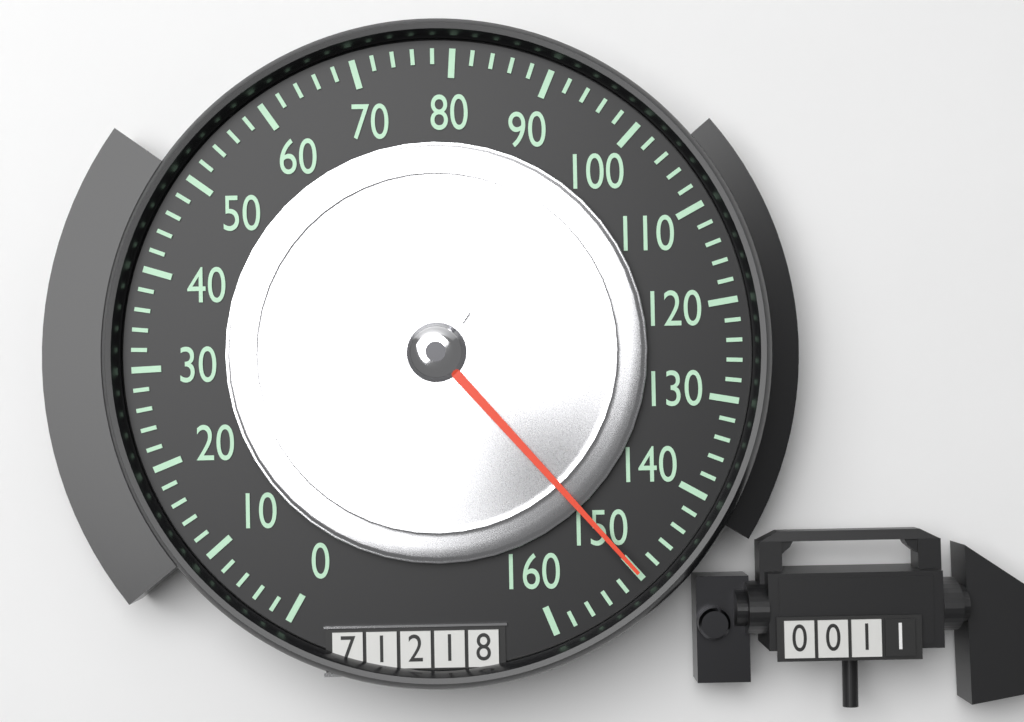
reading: 150 (no unit)
